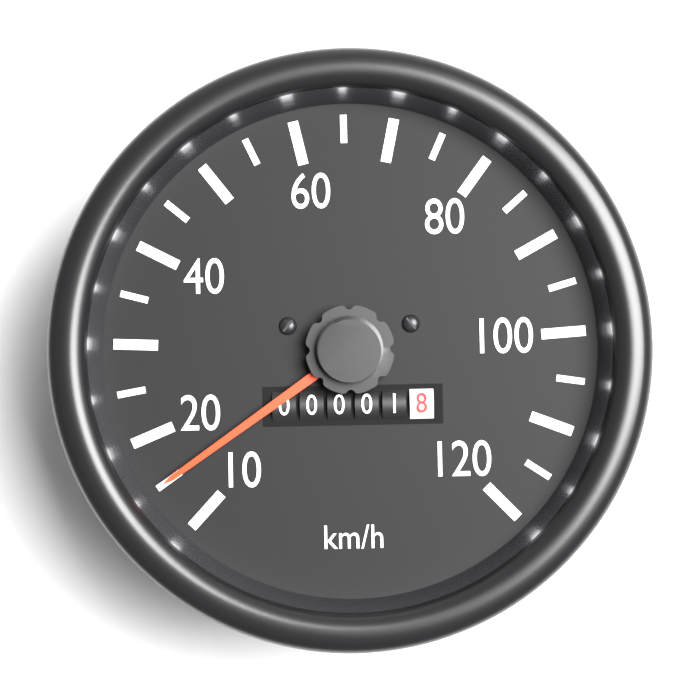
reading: 15 km/h
